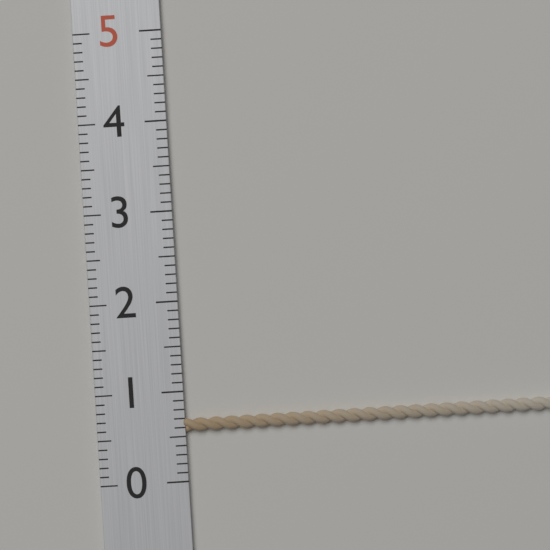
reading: 0.7 (no unit)
